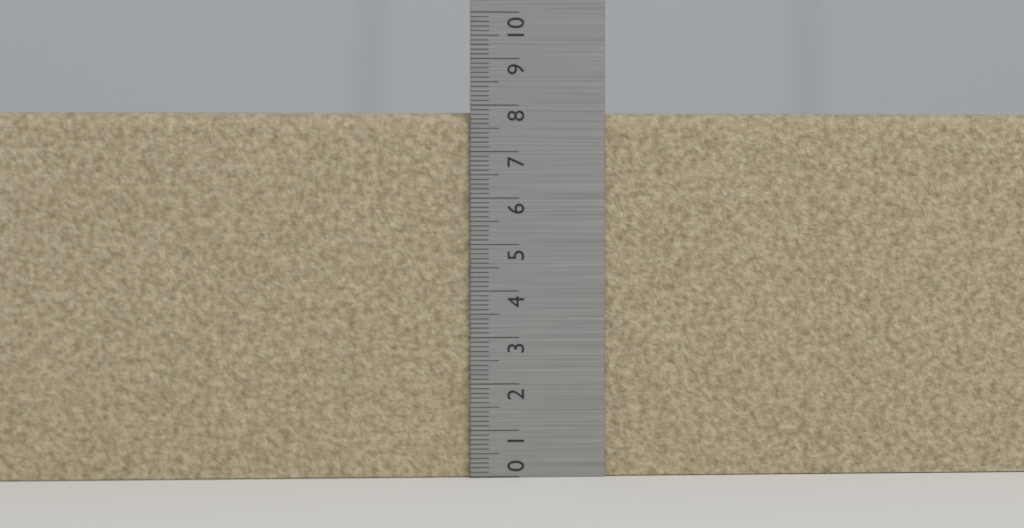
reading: 7.9 (no unit)
